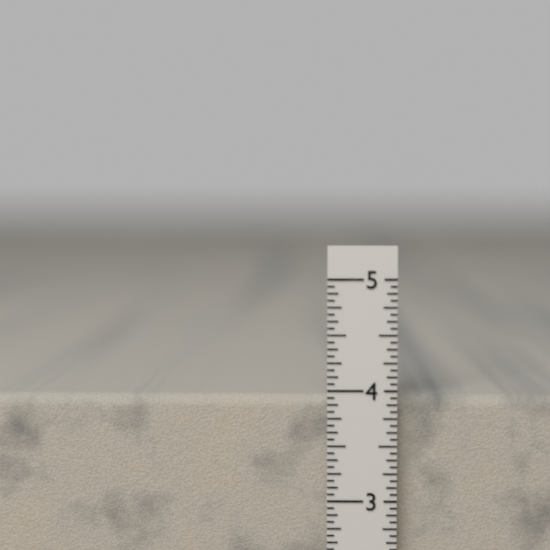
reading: 3.9375 in
